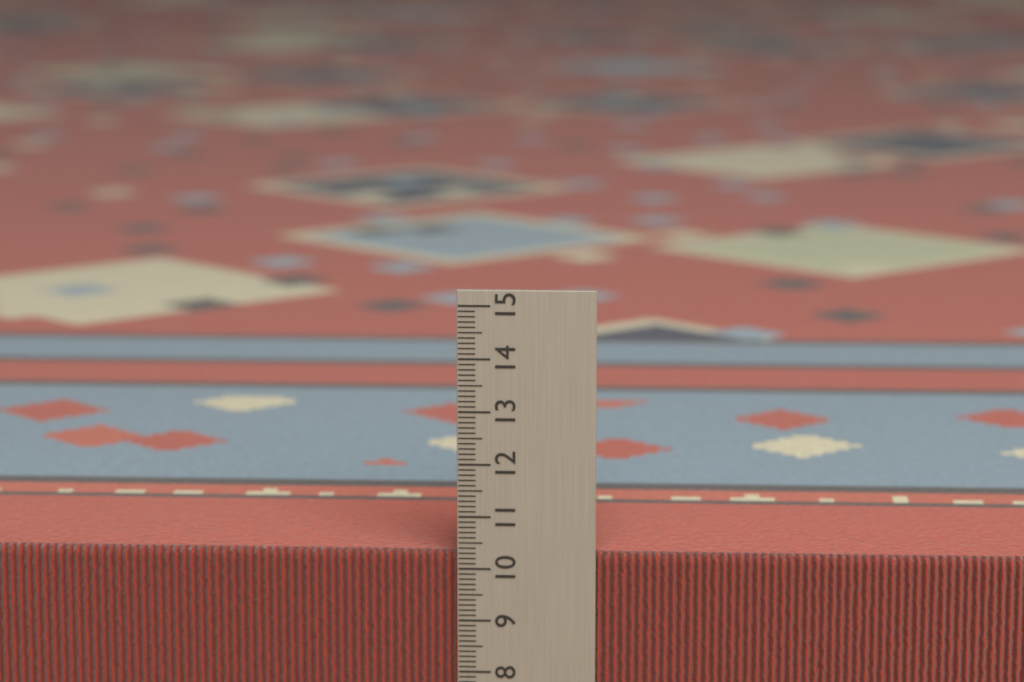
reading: 10.3 cm
